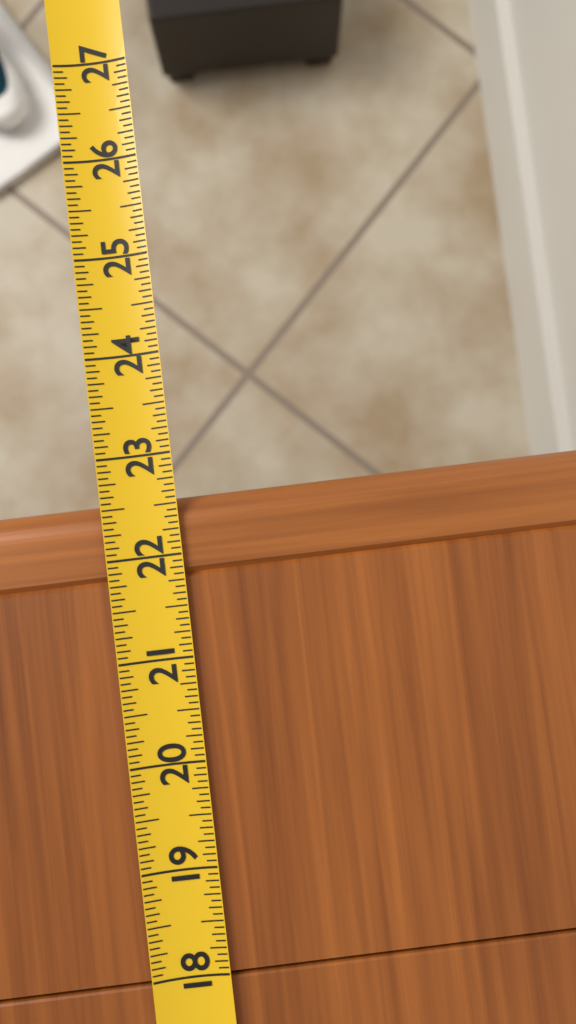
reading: 22.5625 (no unit)
